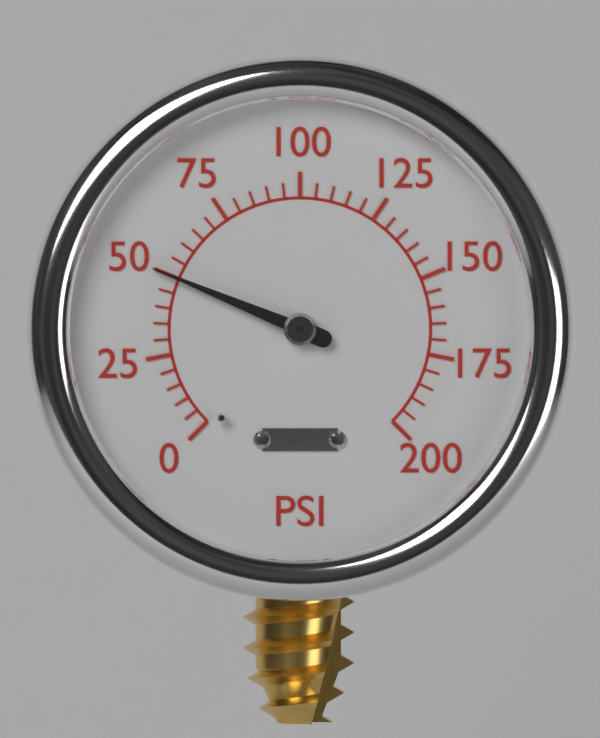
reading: 50 psi
